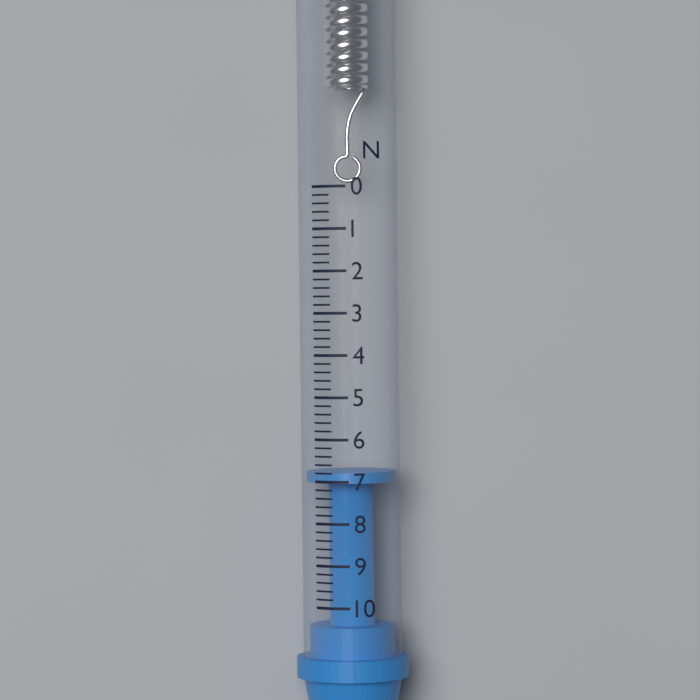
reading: 6.8 N
